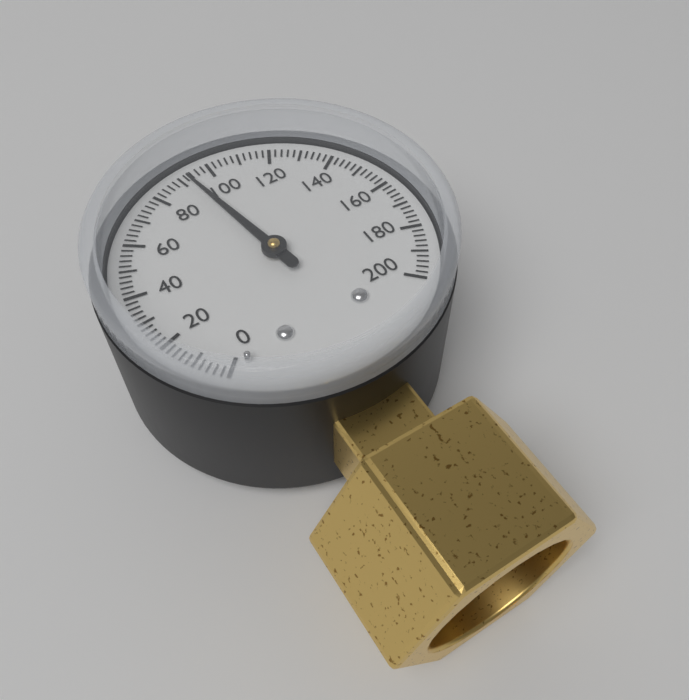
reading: 92 (no unit)
